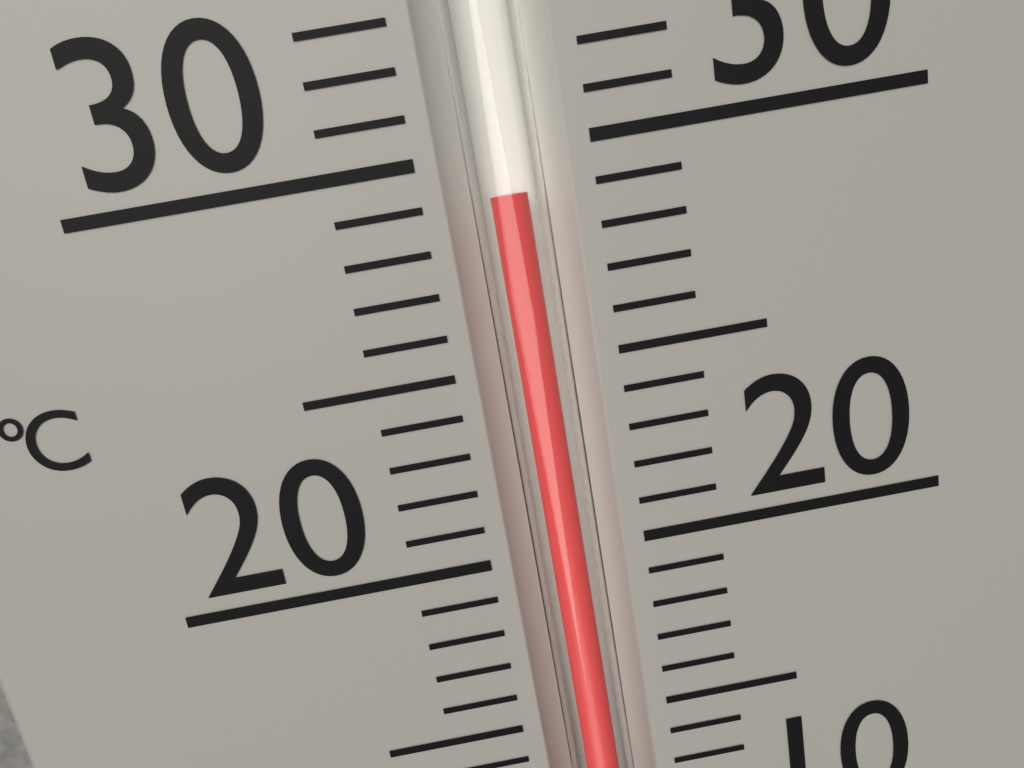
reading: 29 °C
